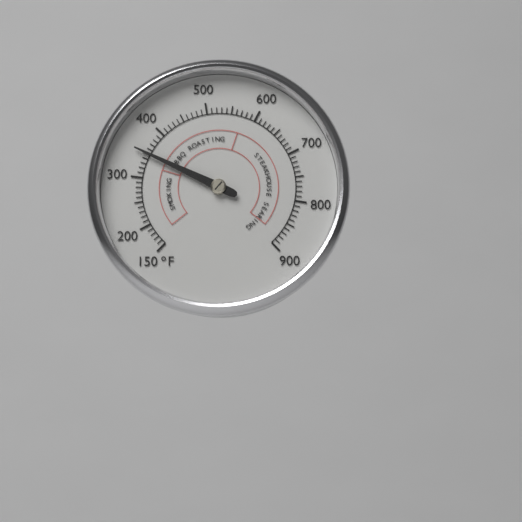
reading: 350 °F
